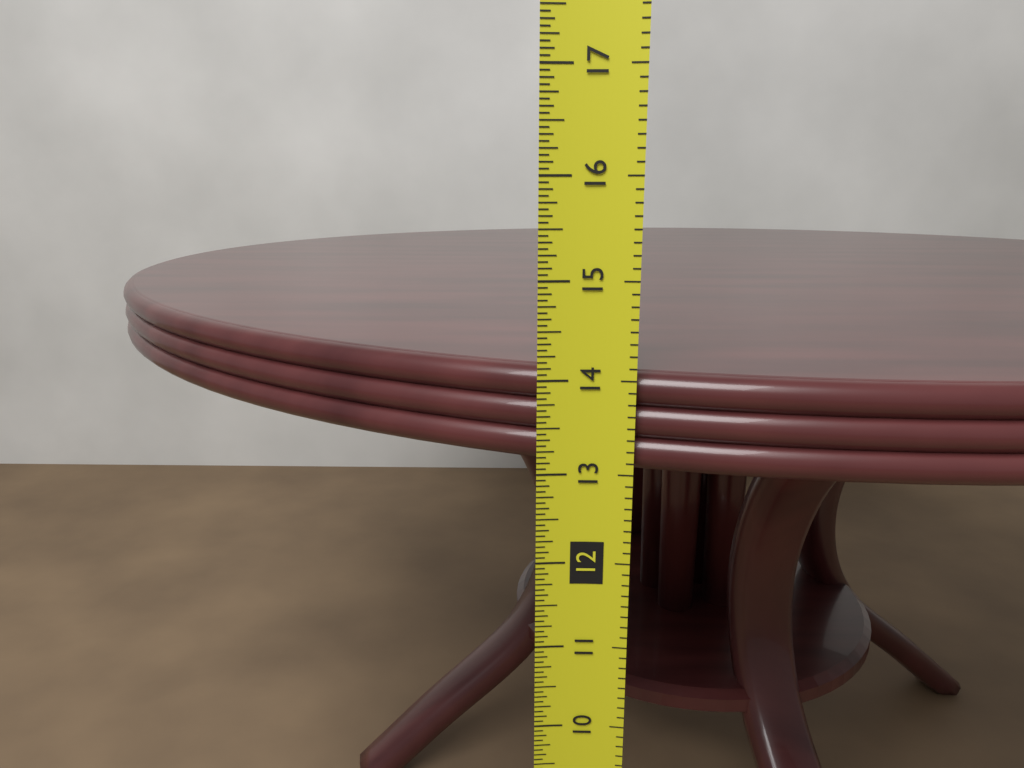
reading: 14.0625 in
